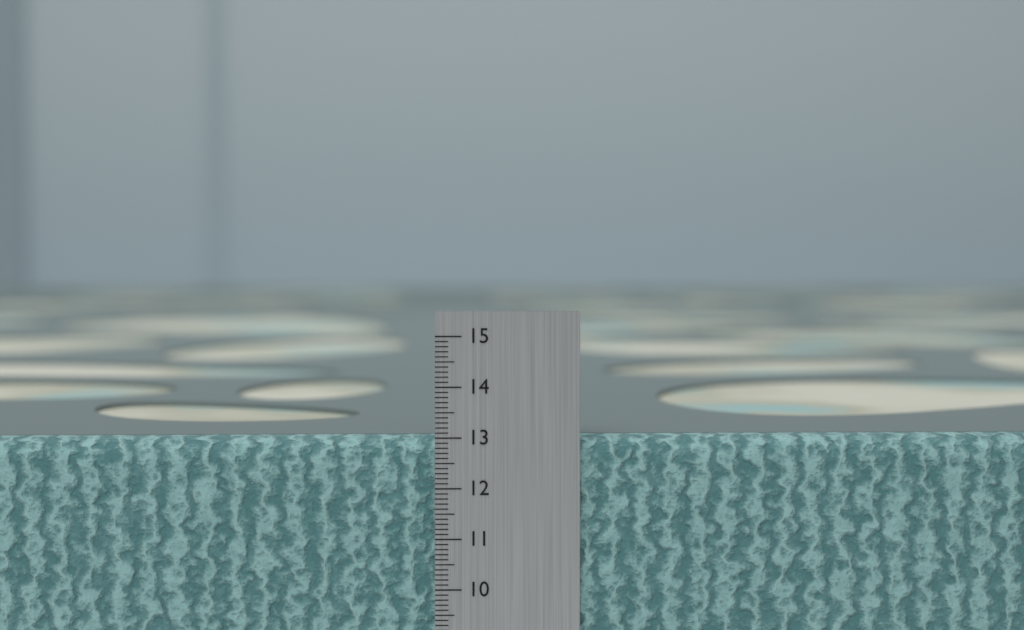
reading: 13.0 cm
